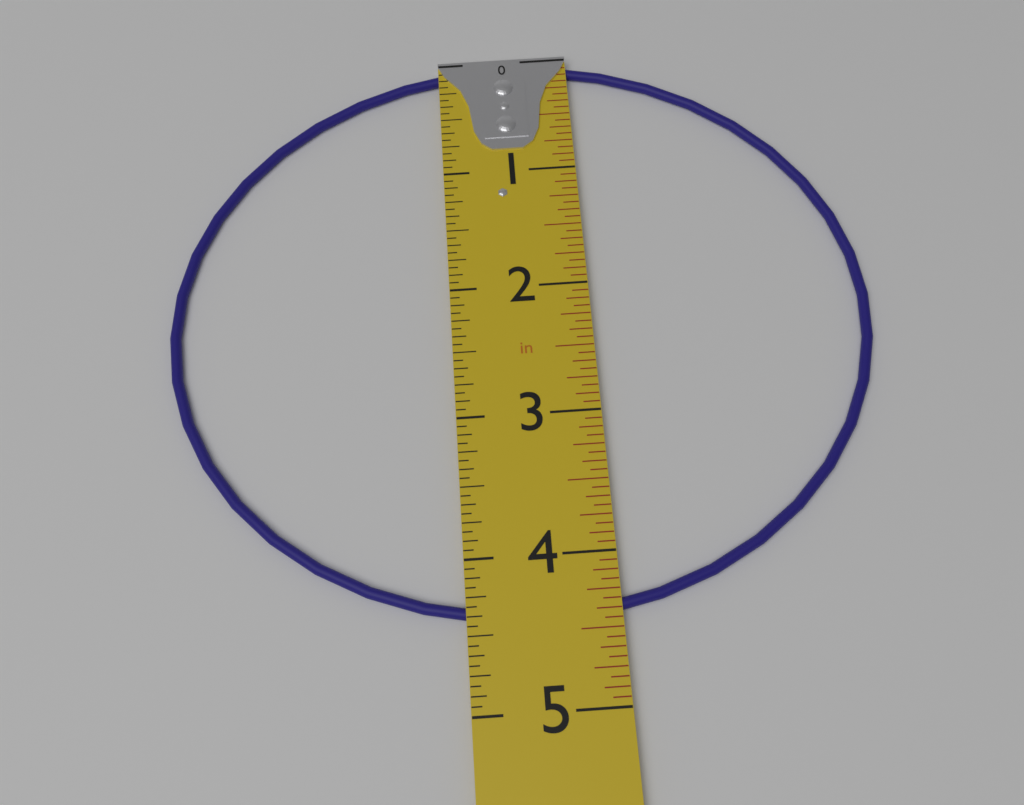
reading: 4.4375 in
